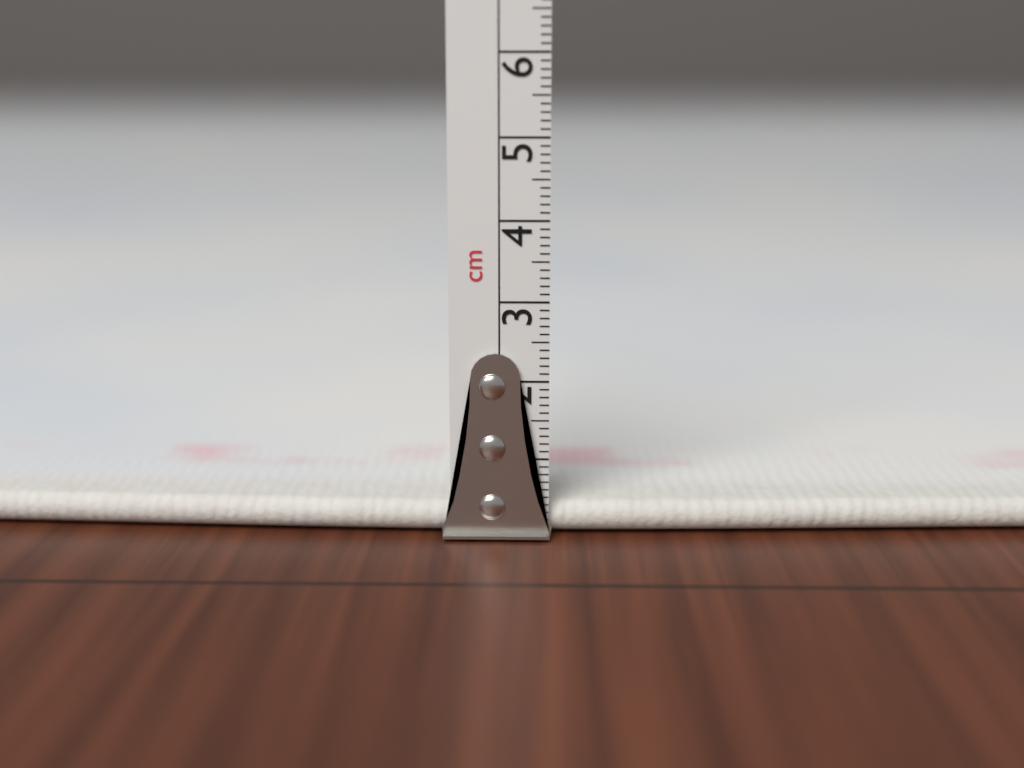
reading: 0.4 cm
